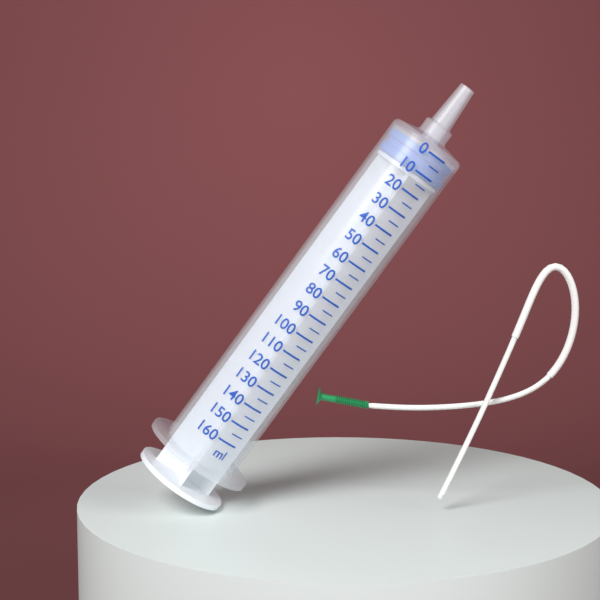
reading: 0 ml
